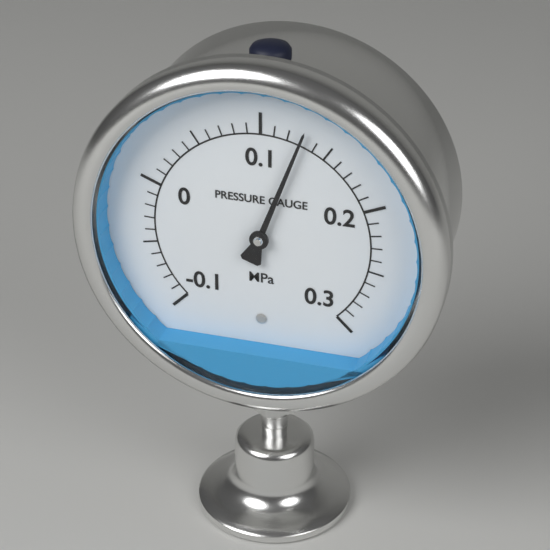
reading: 0.13 MPa
